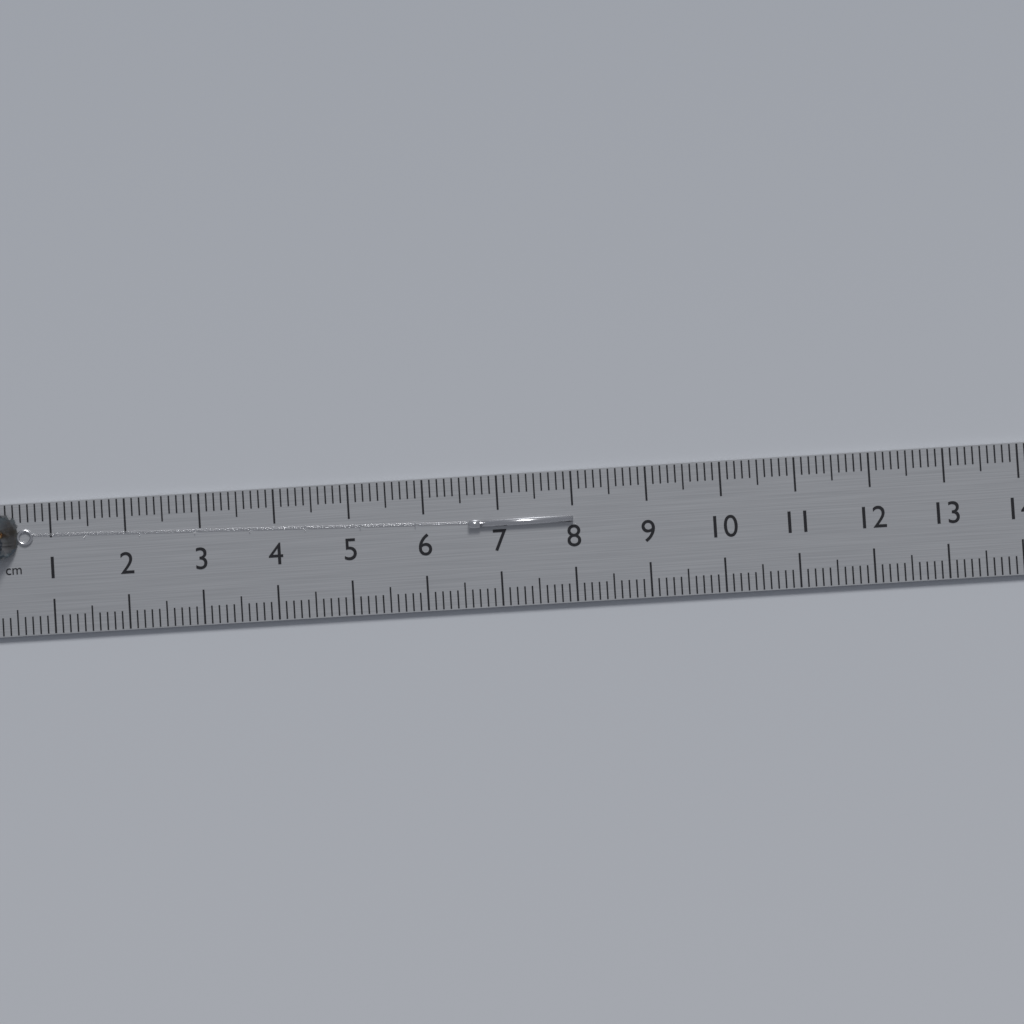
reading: 8.0 cm
